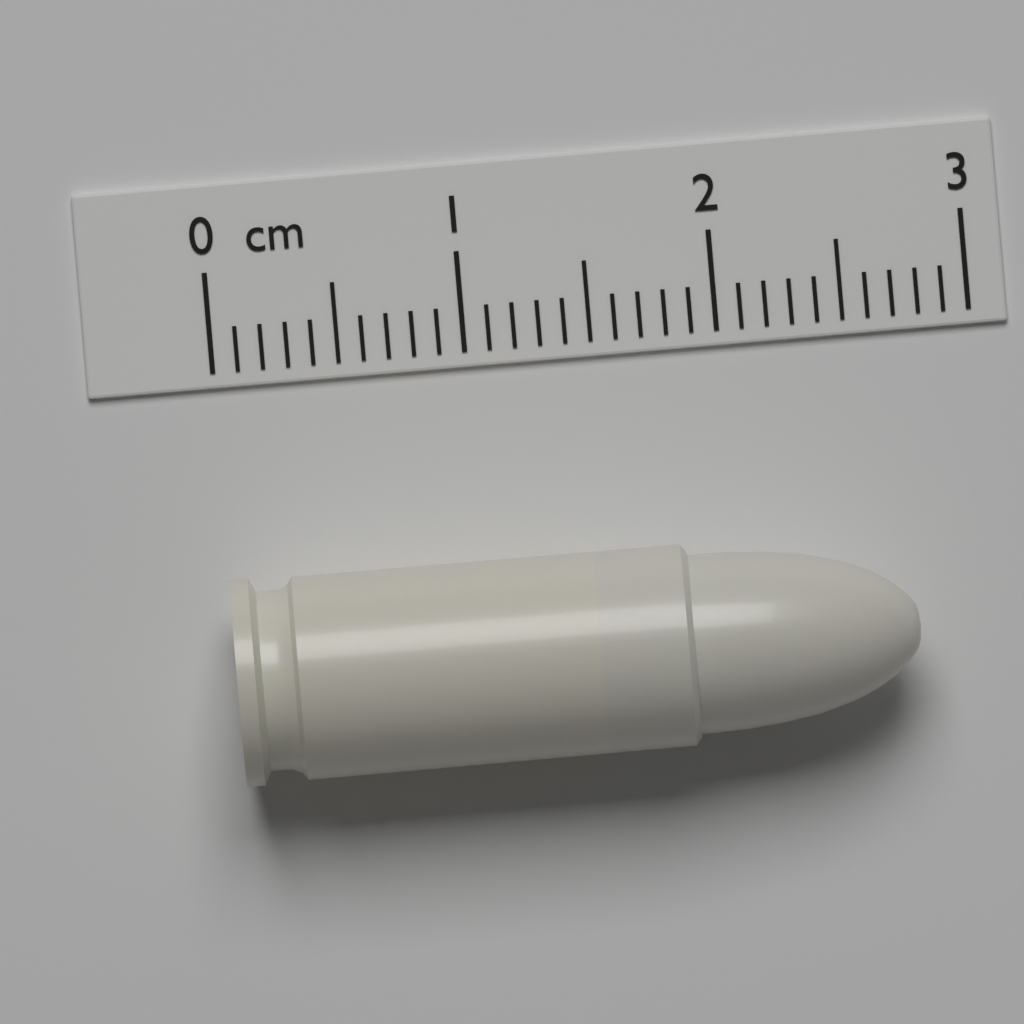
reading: 2.7 cm
